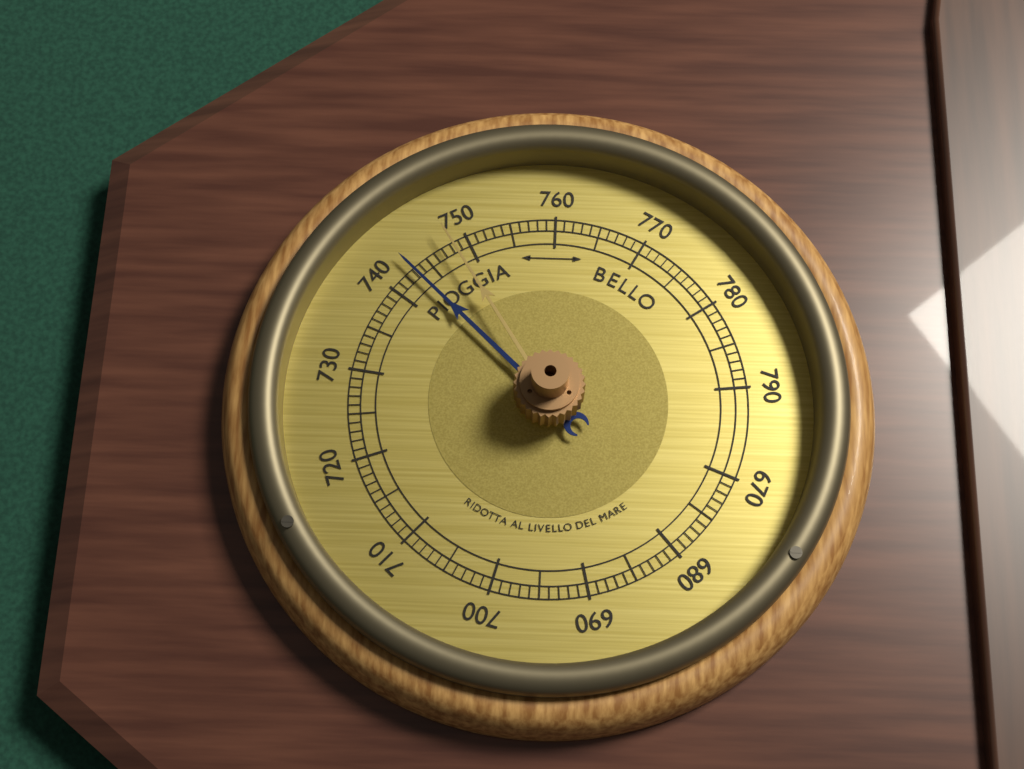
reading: 743 (no unit)
